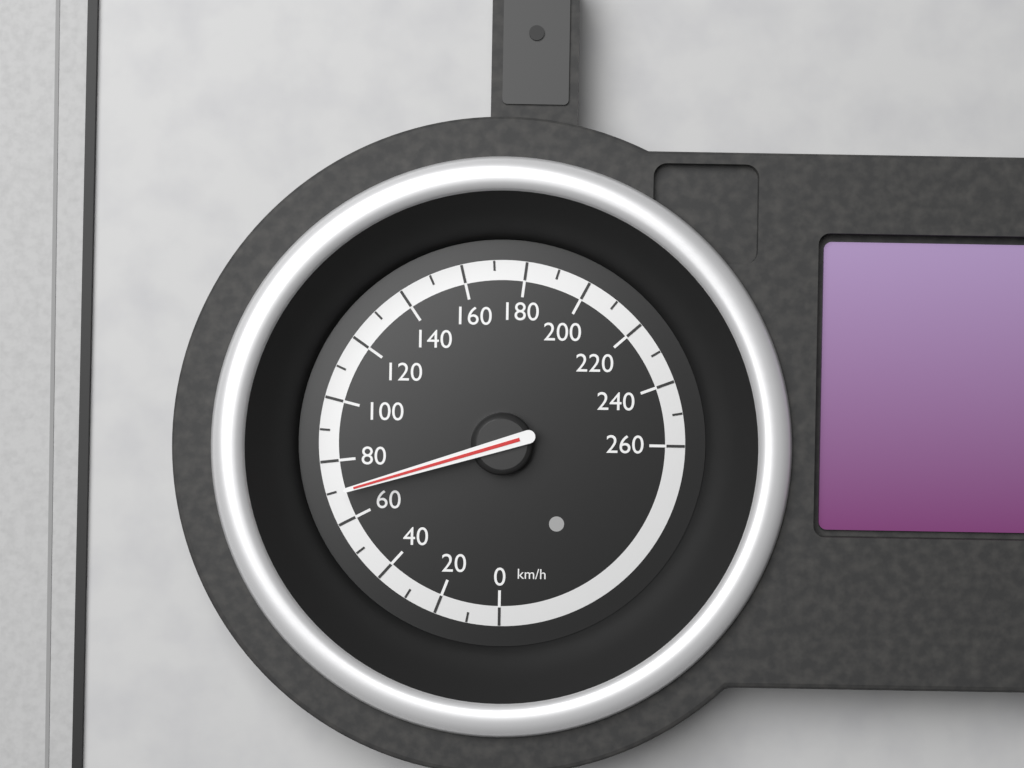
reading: 70 km/h
